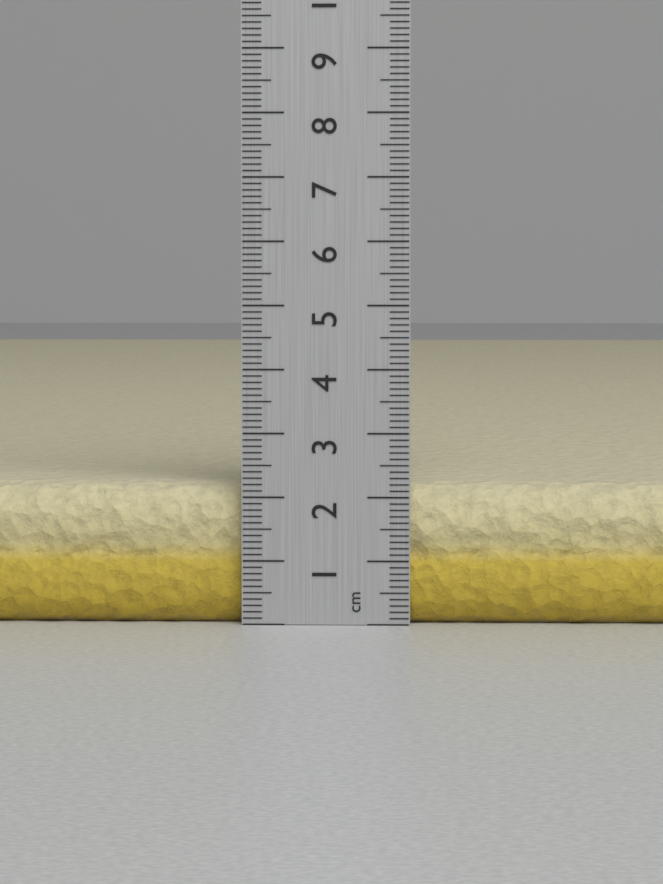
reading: 2.2 cm
